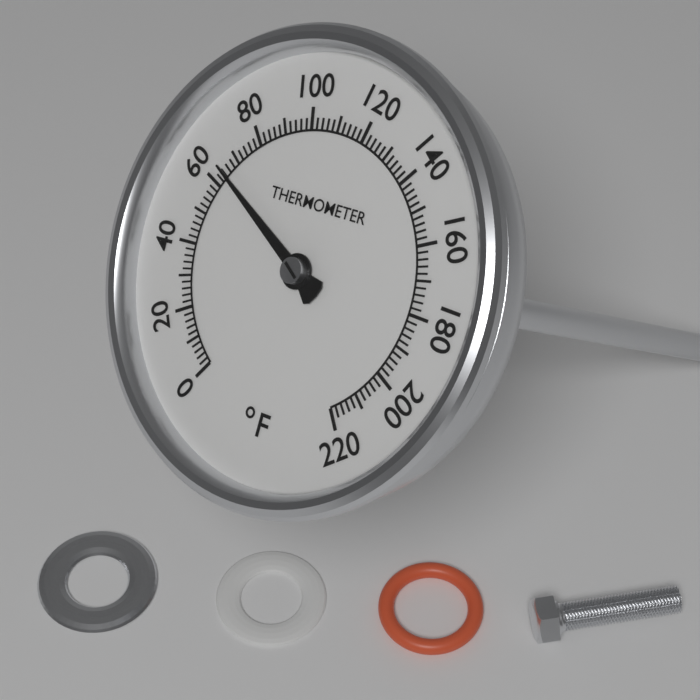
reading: 64 °F
